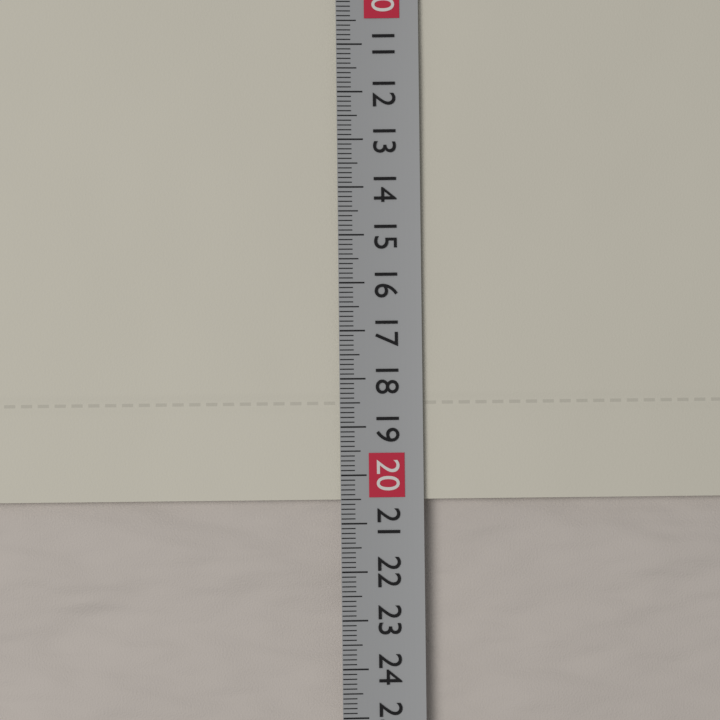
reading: 20.5 cm
